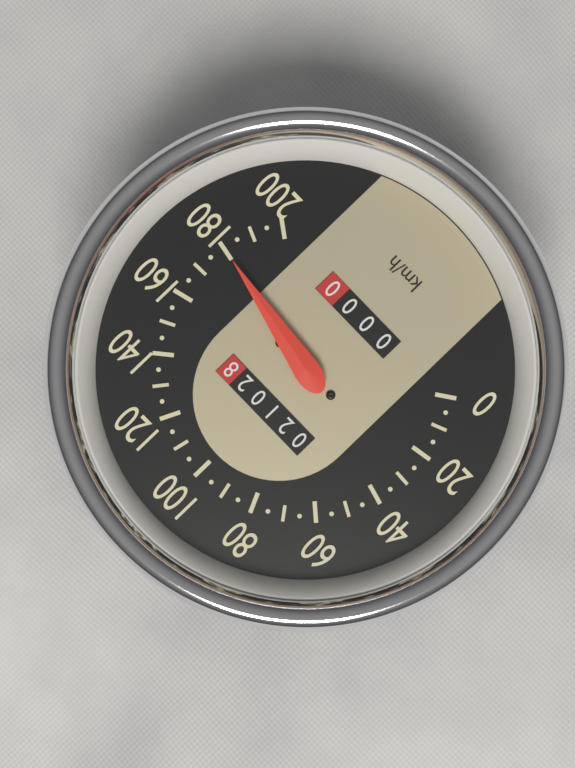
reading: 180 km/h
